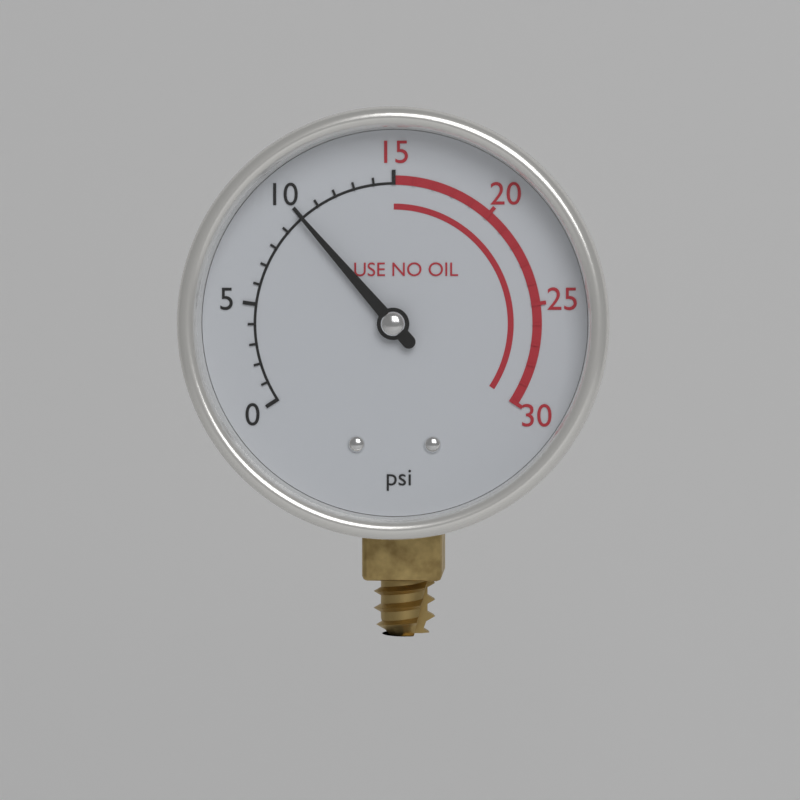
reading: 10 psi
